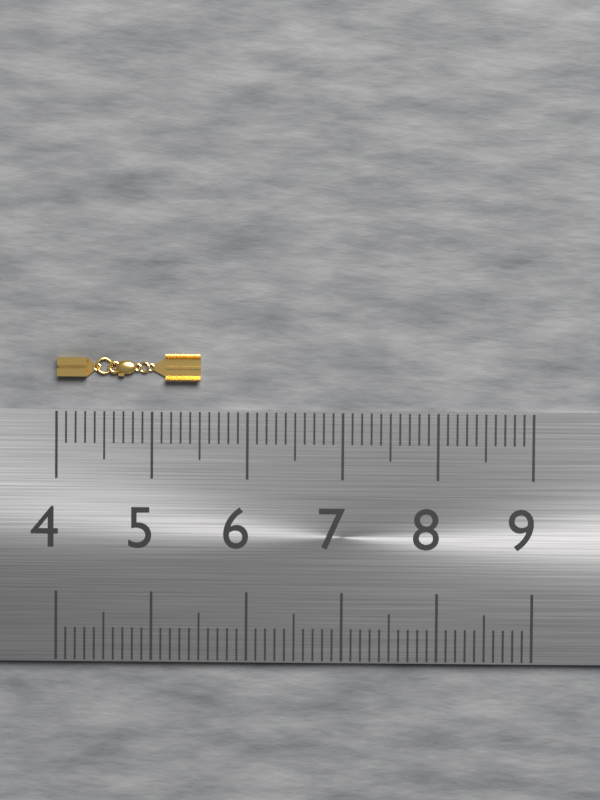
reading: 5.5 (no unit)
